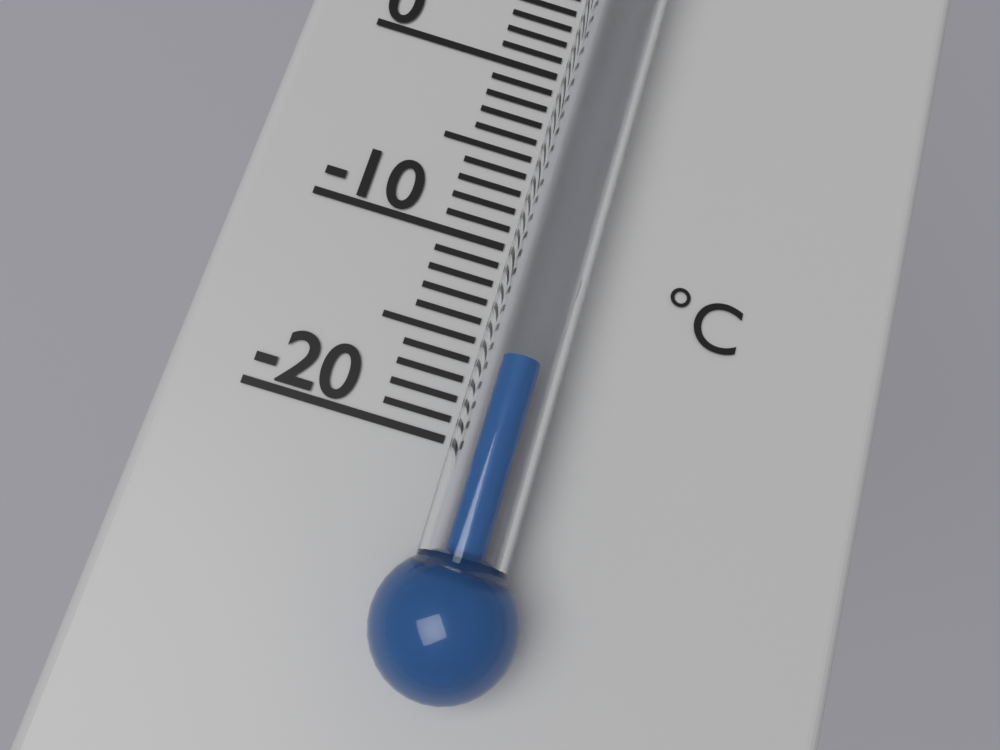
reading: -16 °C
